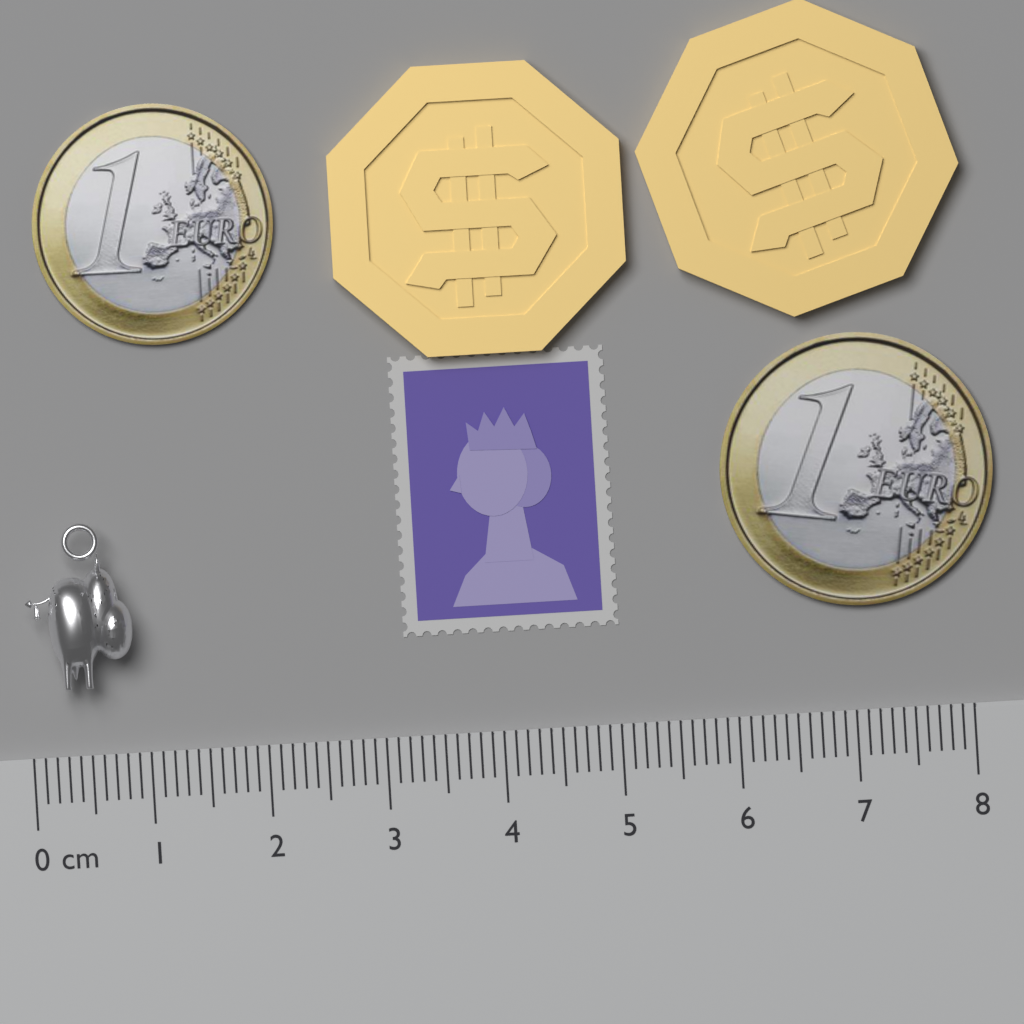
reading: 0.9 cm
